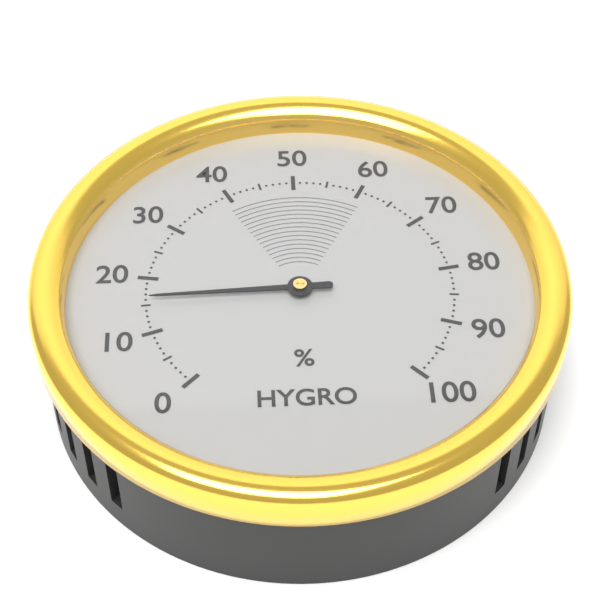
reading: 16 %
